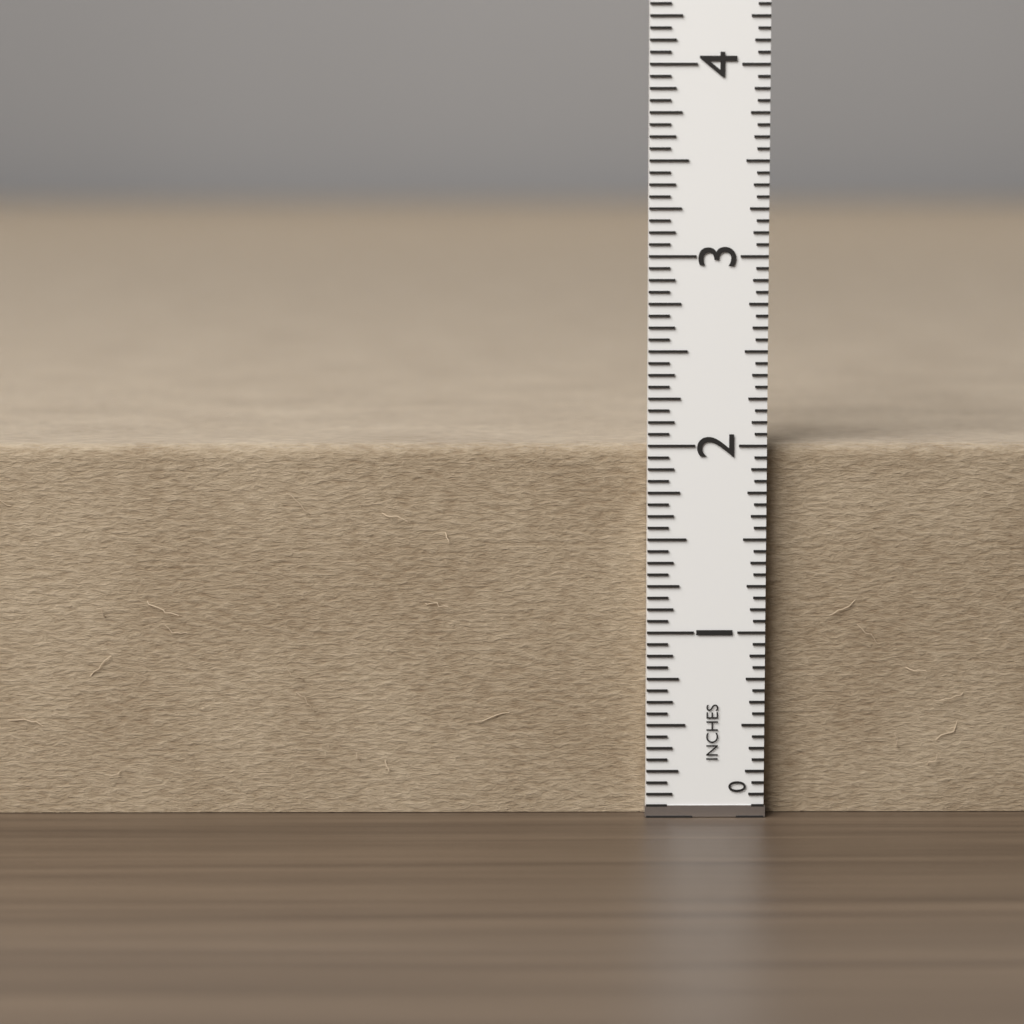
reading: 2.0000 in
